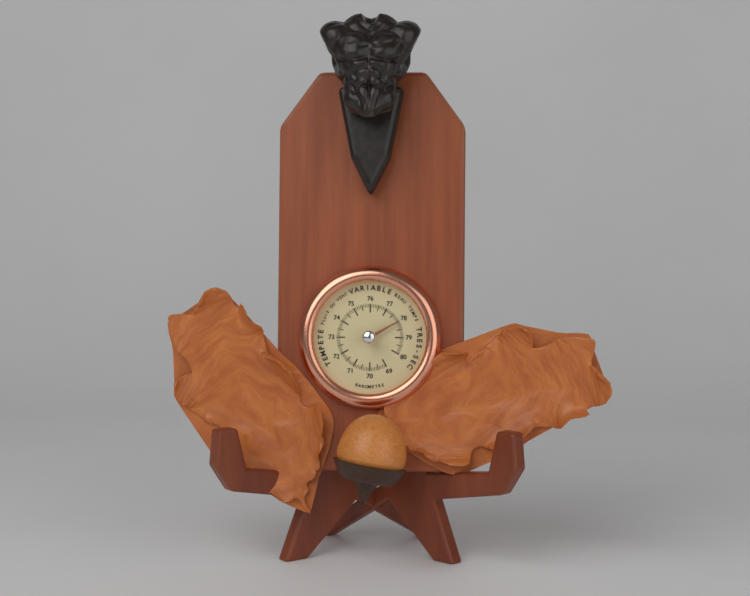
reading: 78.0 (no unit)
